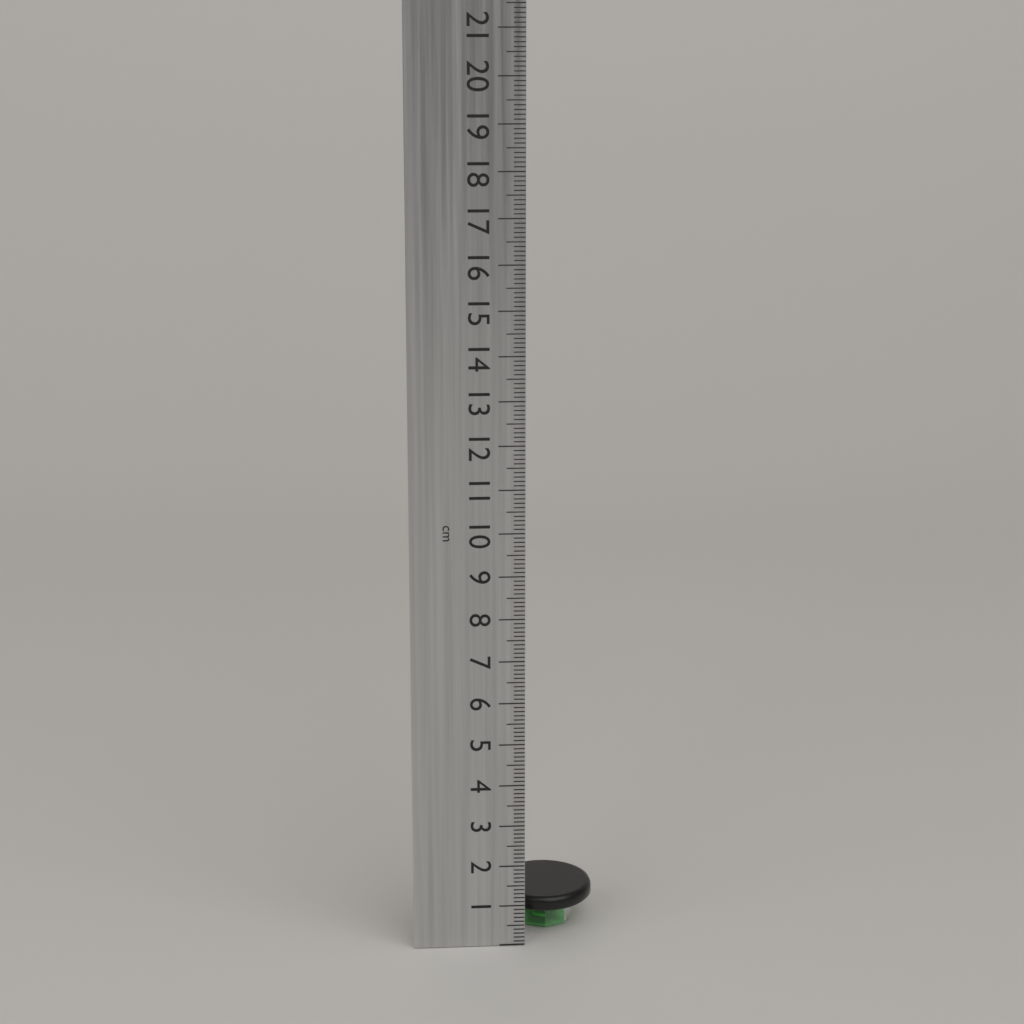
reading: 1.0 cm
